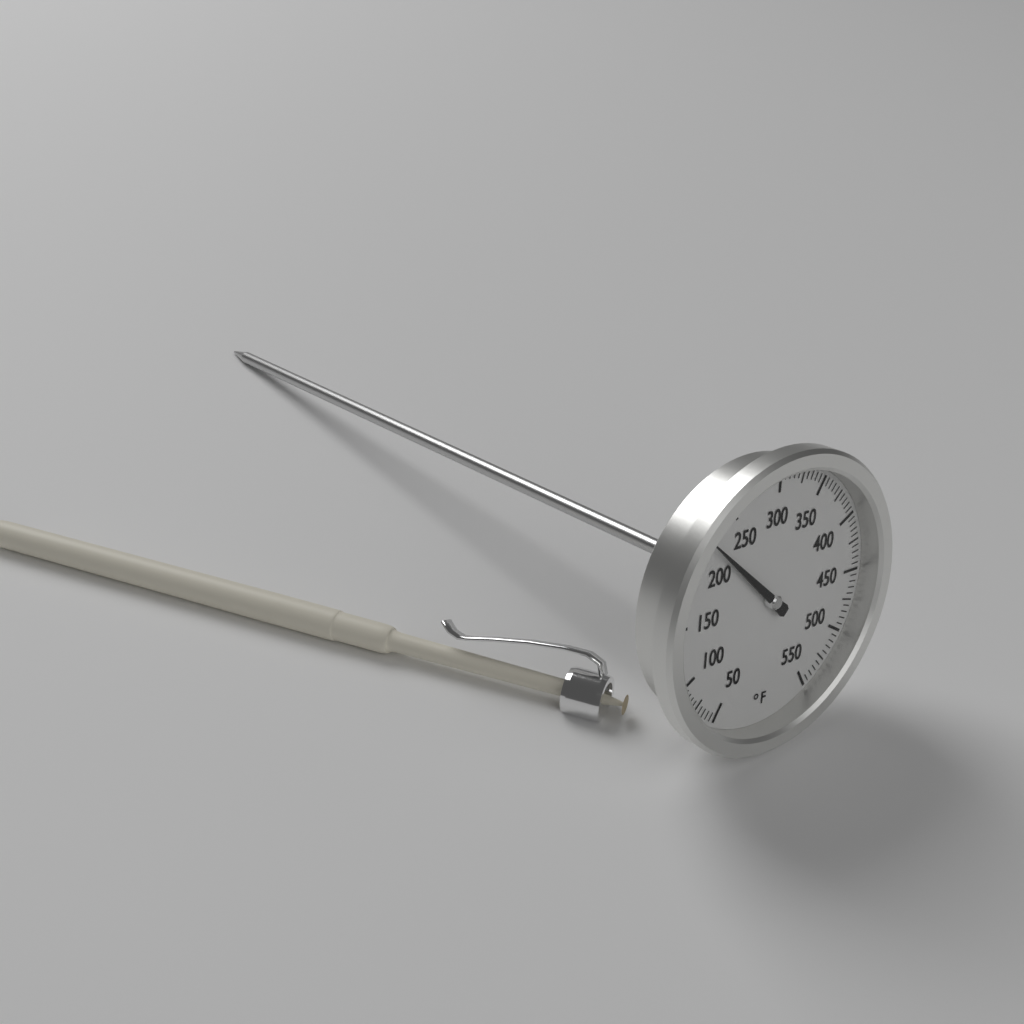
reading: 220 °F
